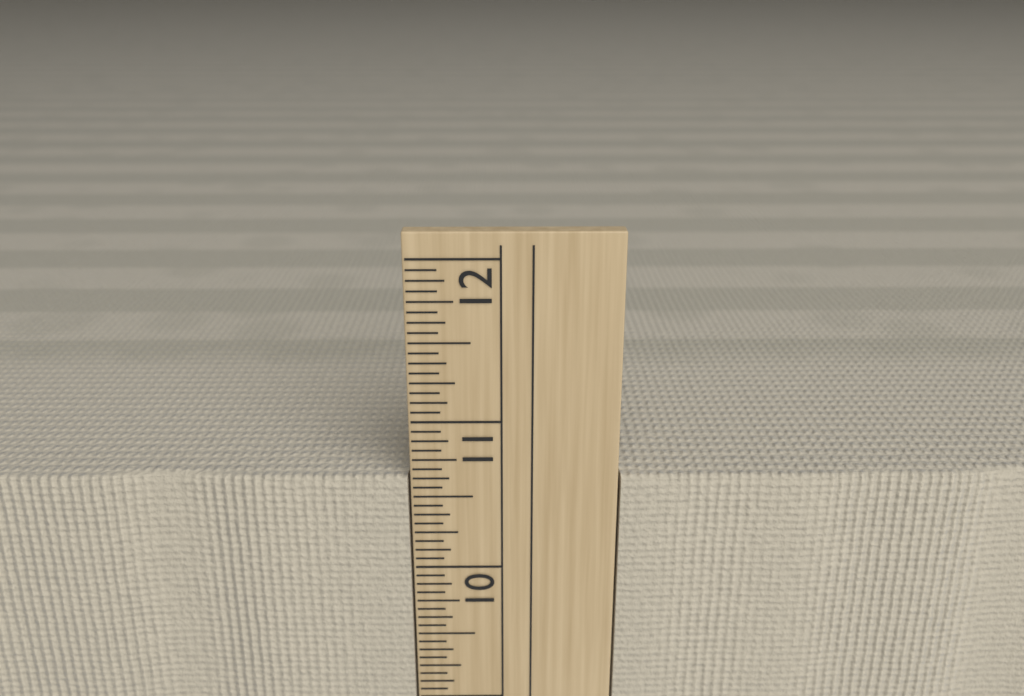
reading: 10.6250 in
